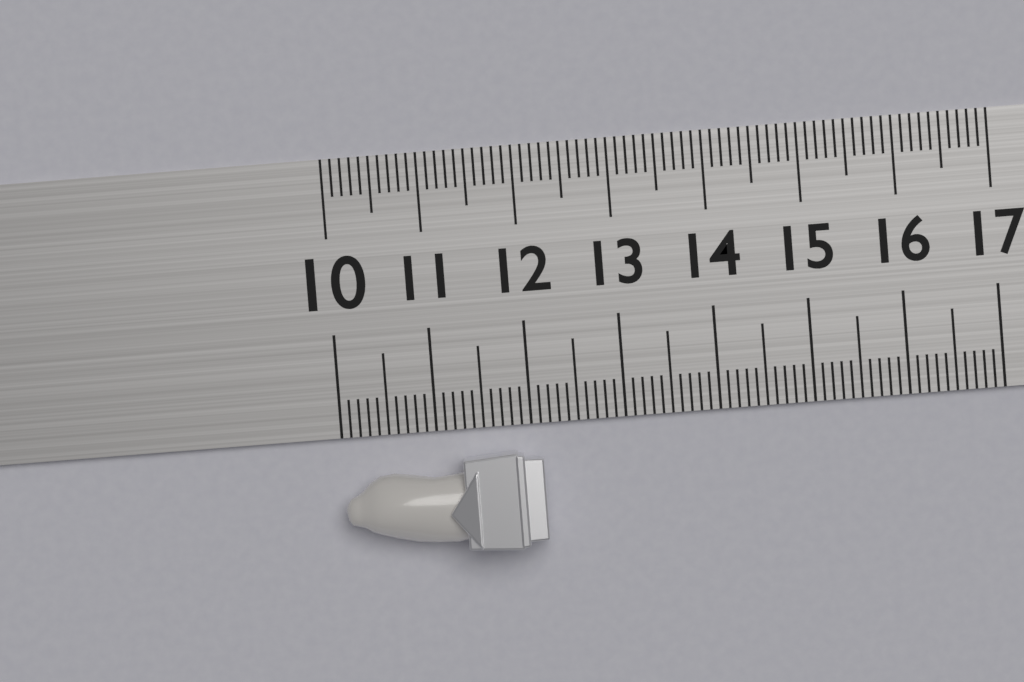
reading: 12.1 (no unit)
